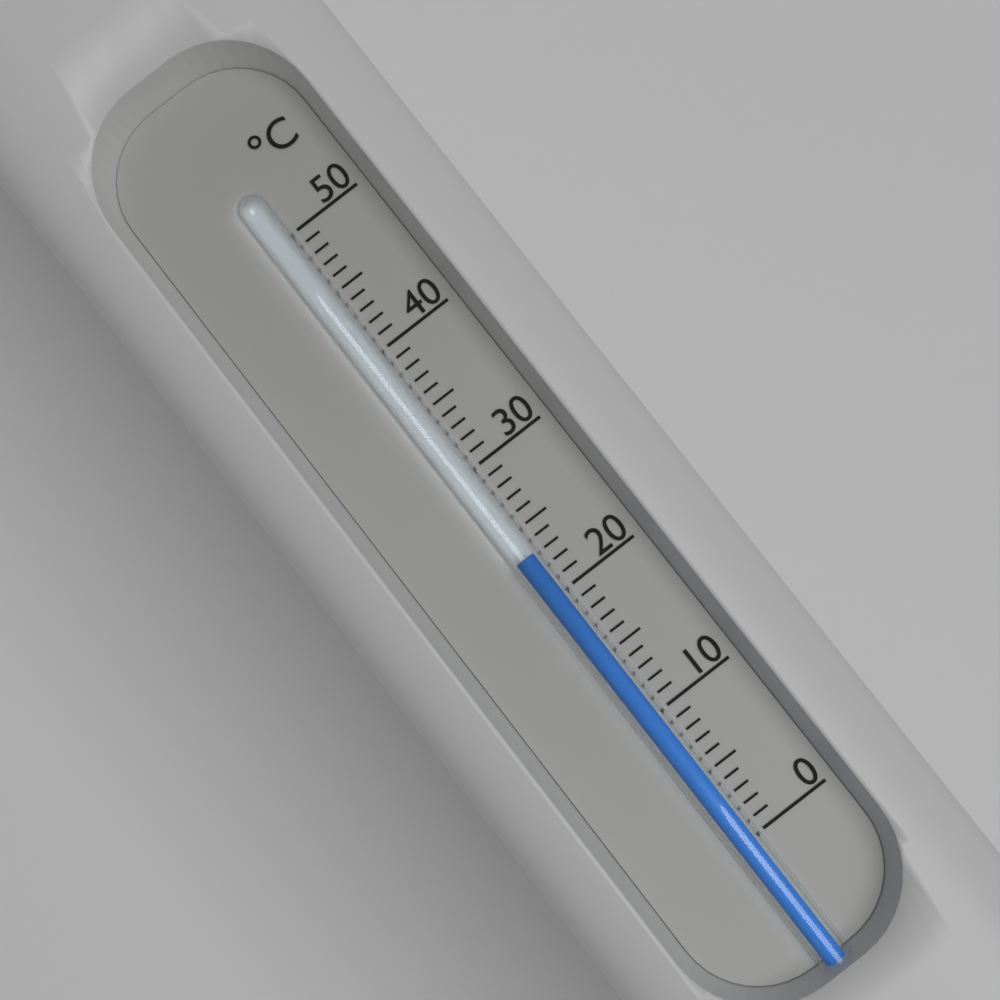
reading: 23 °C
